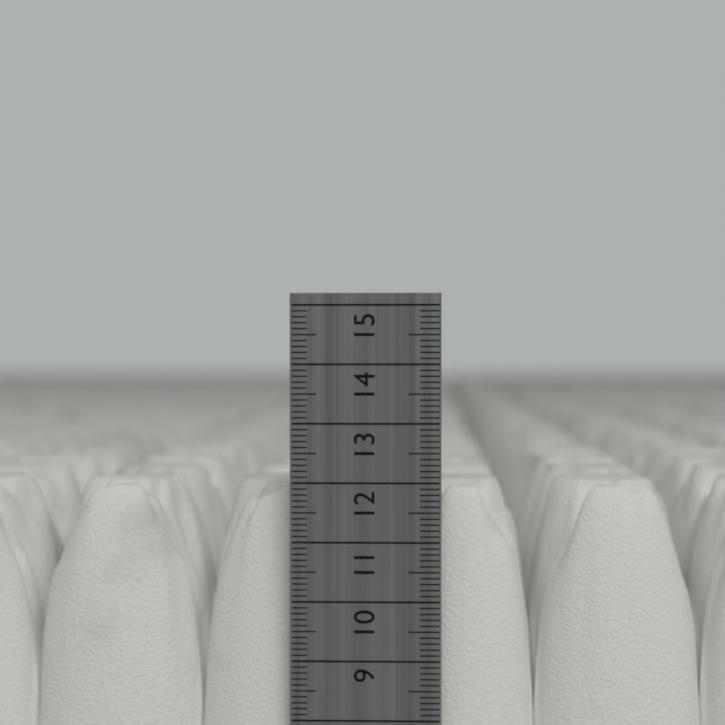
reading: 11.9 cm
